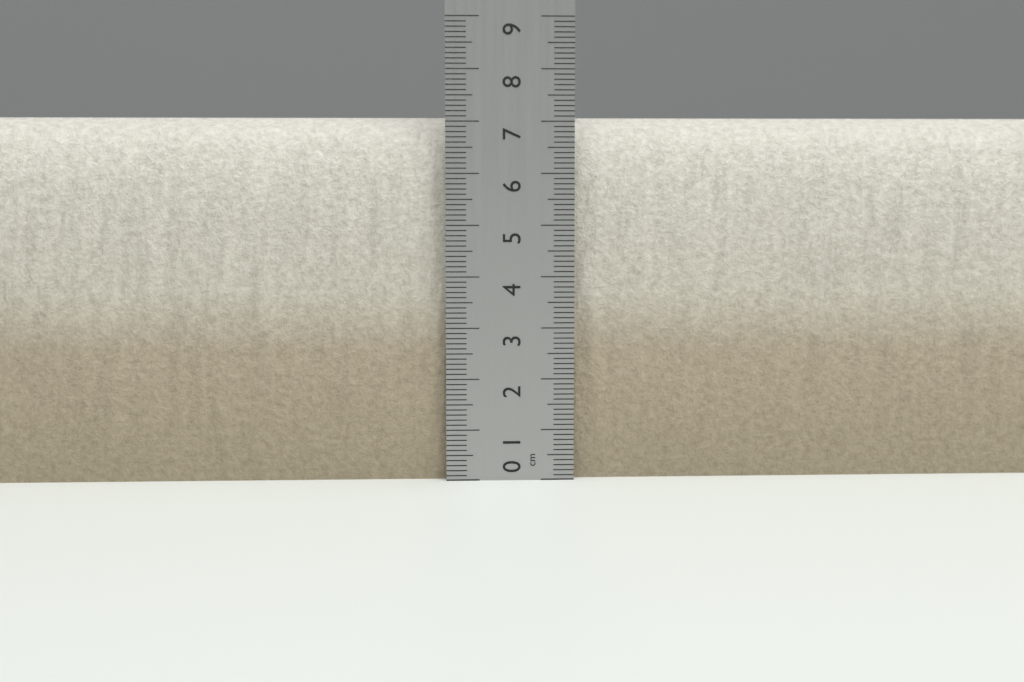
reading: 7.1 cm
